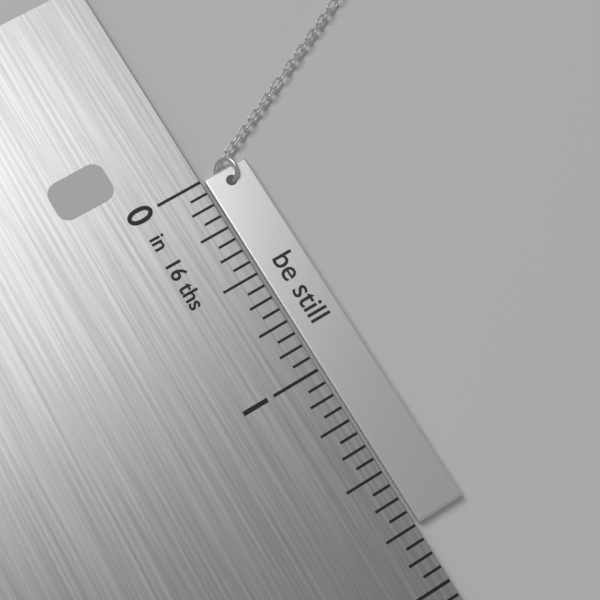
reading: 1.7500 in
